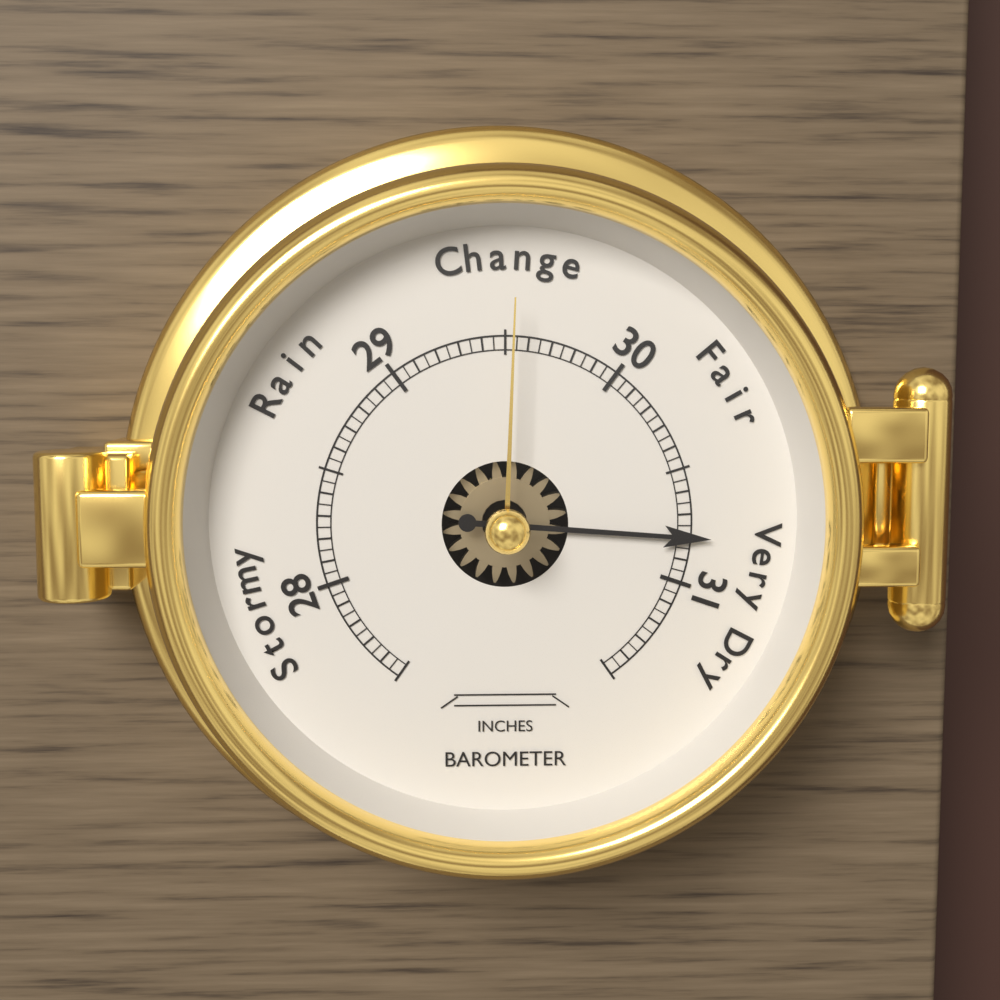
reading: 30.80 inches
